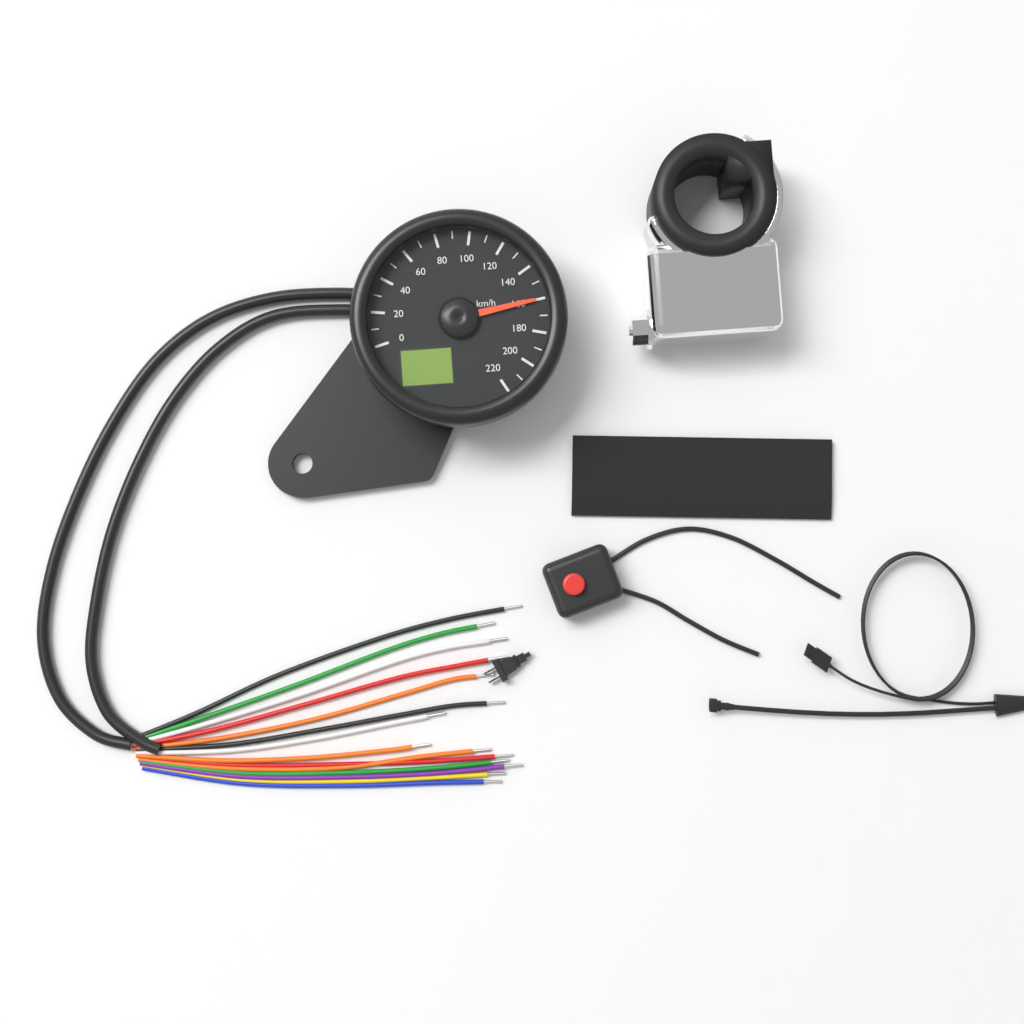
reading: 160 km/h
